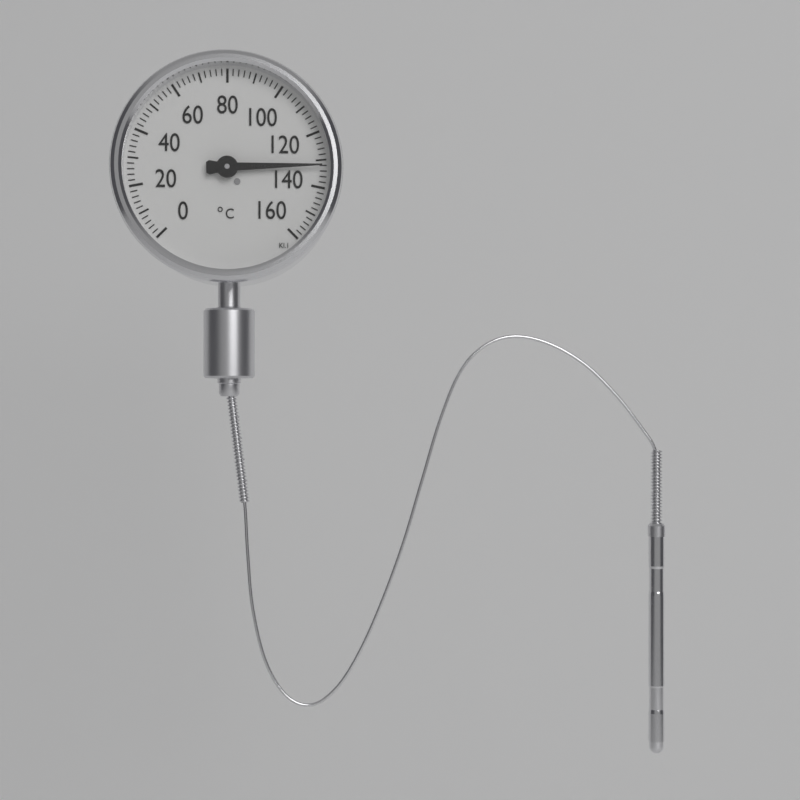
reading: 132 °C
